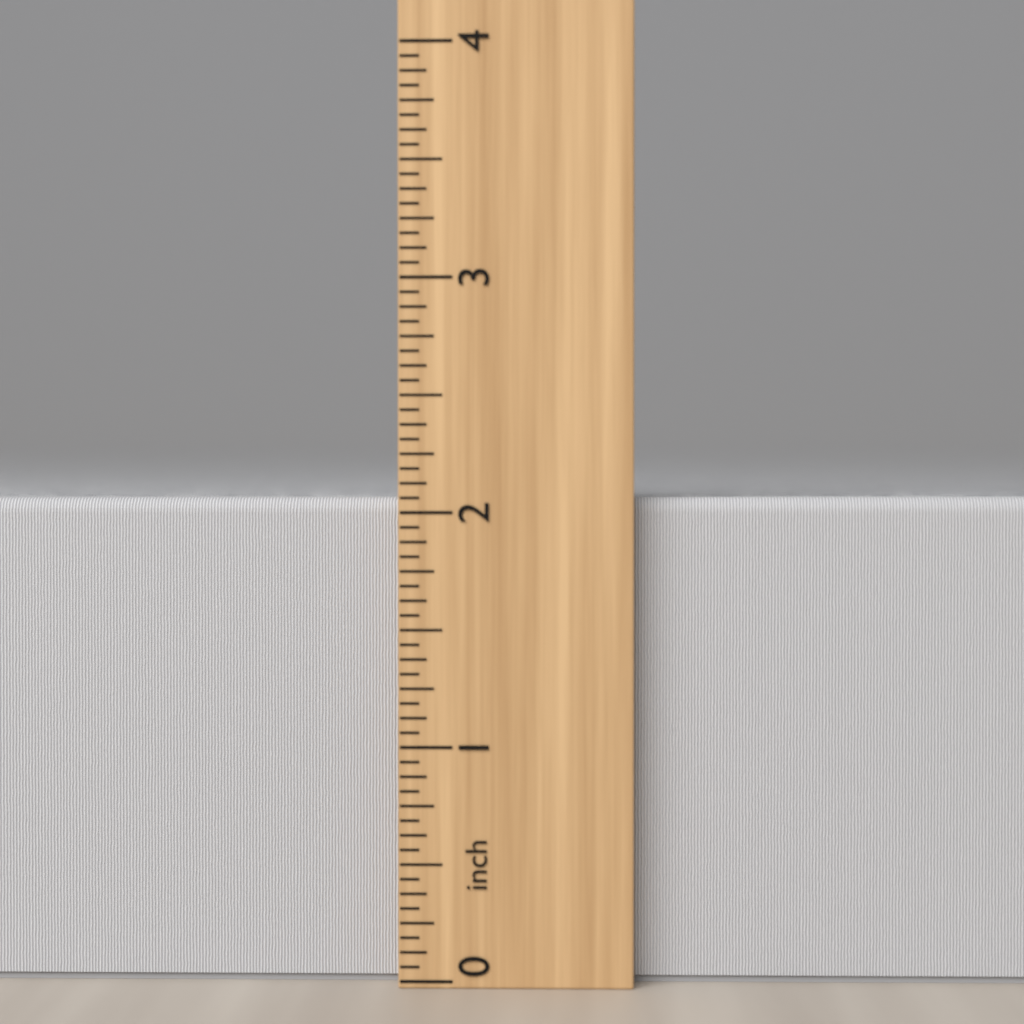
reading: 2.0625 inch
